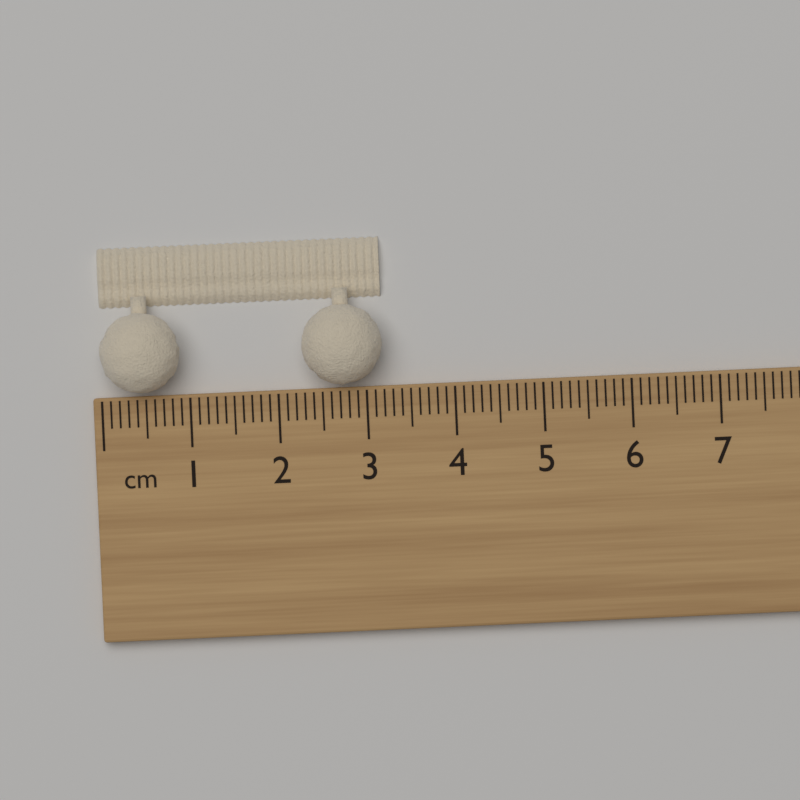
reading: 3.2 cm
